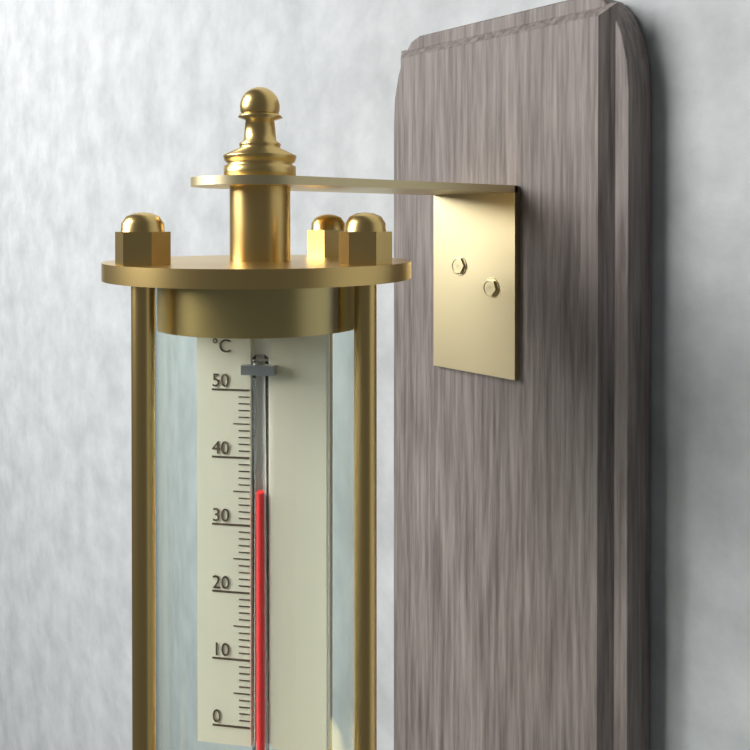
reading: 35 °C
